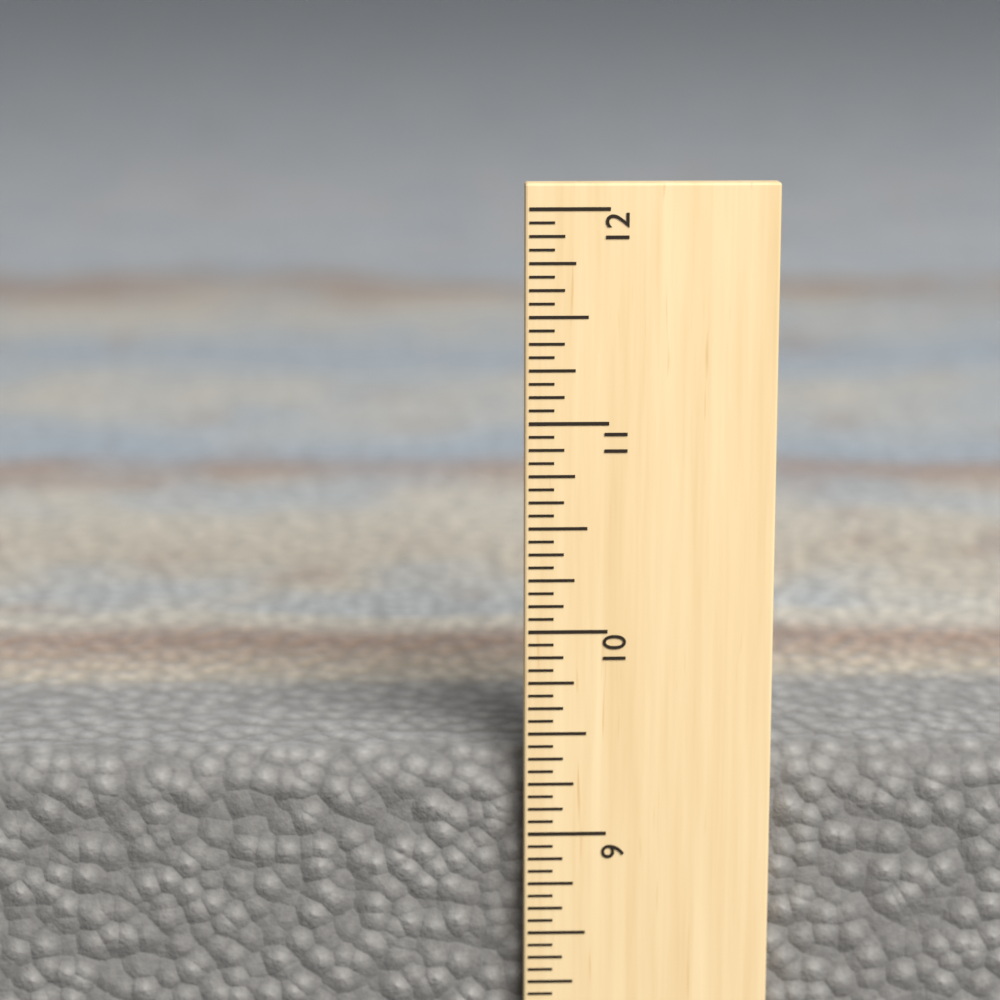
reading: 9.3750 in
